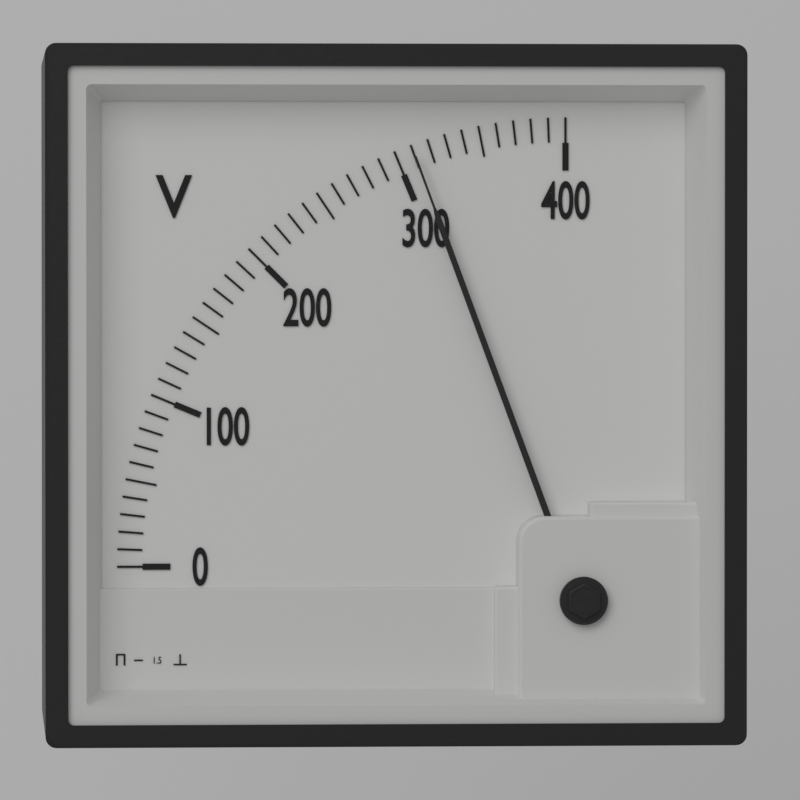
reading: 310 V
